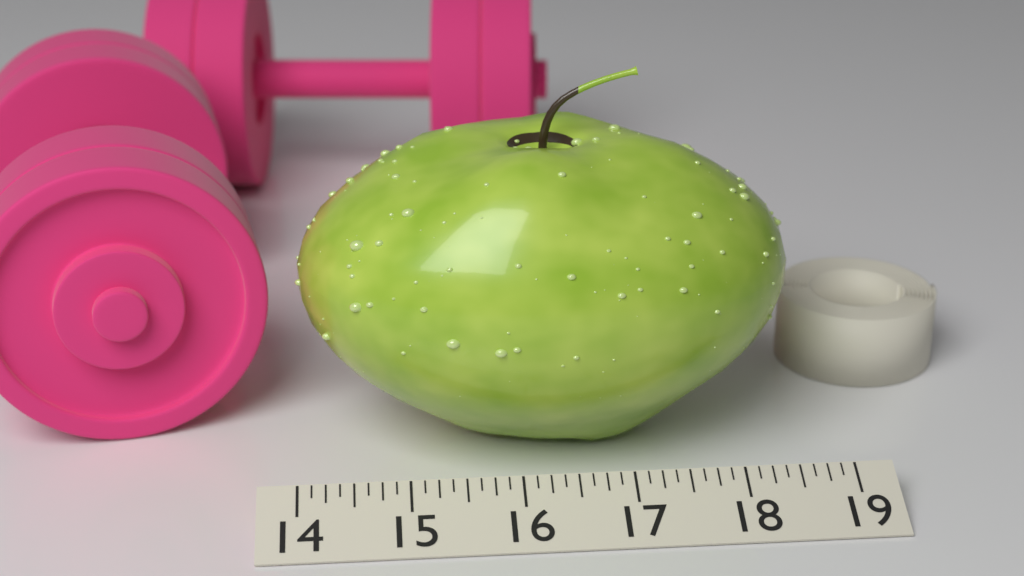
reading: 18.625 (no unit)
